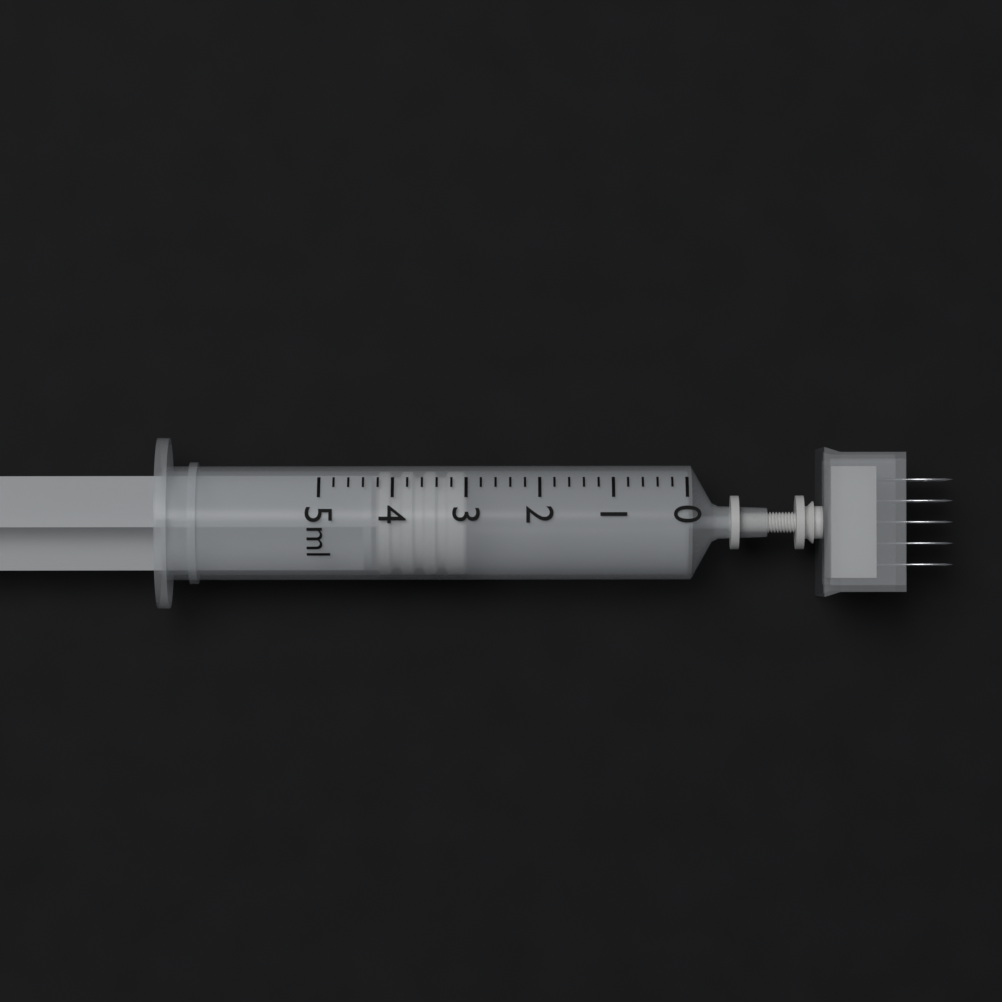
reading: 3.0 ml
